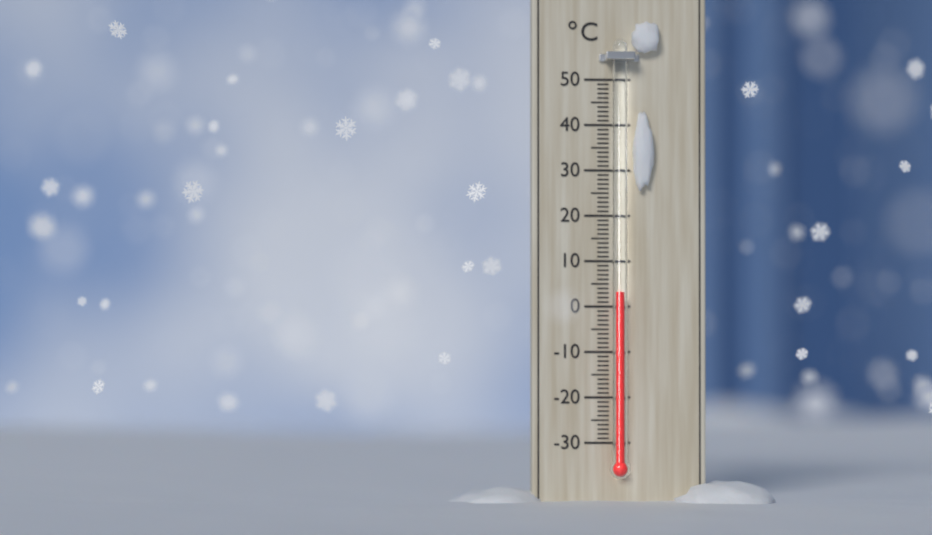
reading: 3 °C
